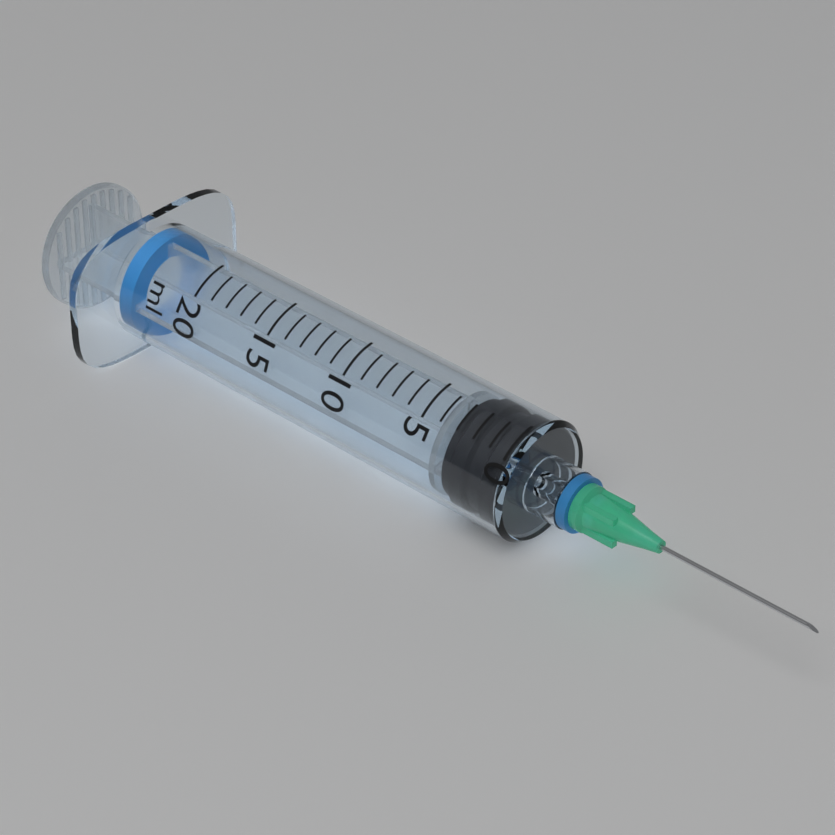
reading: 0 ml
